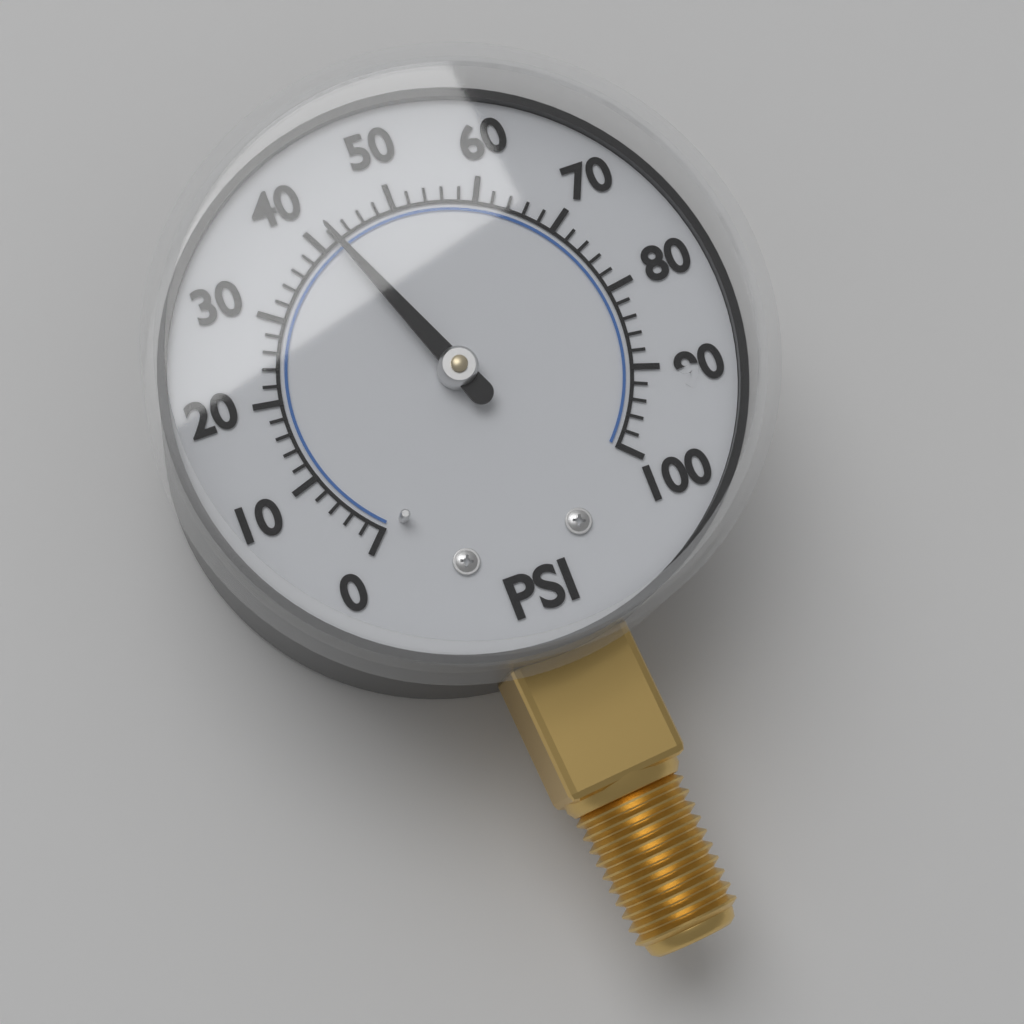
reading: 42 psi
